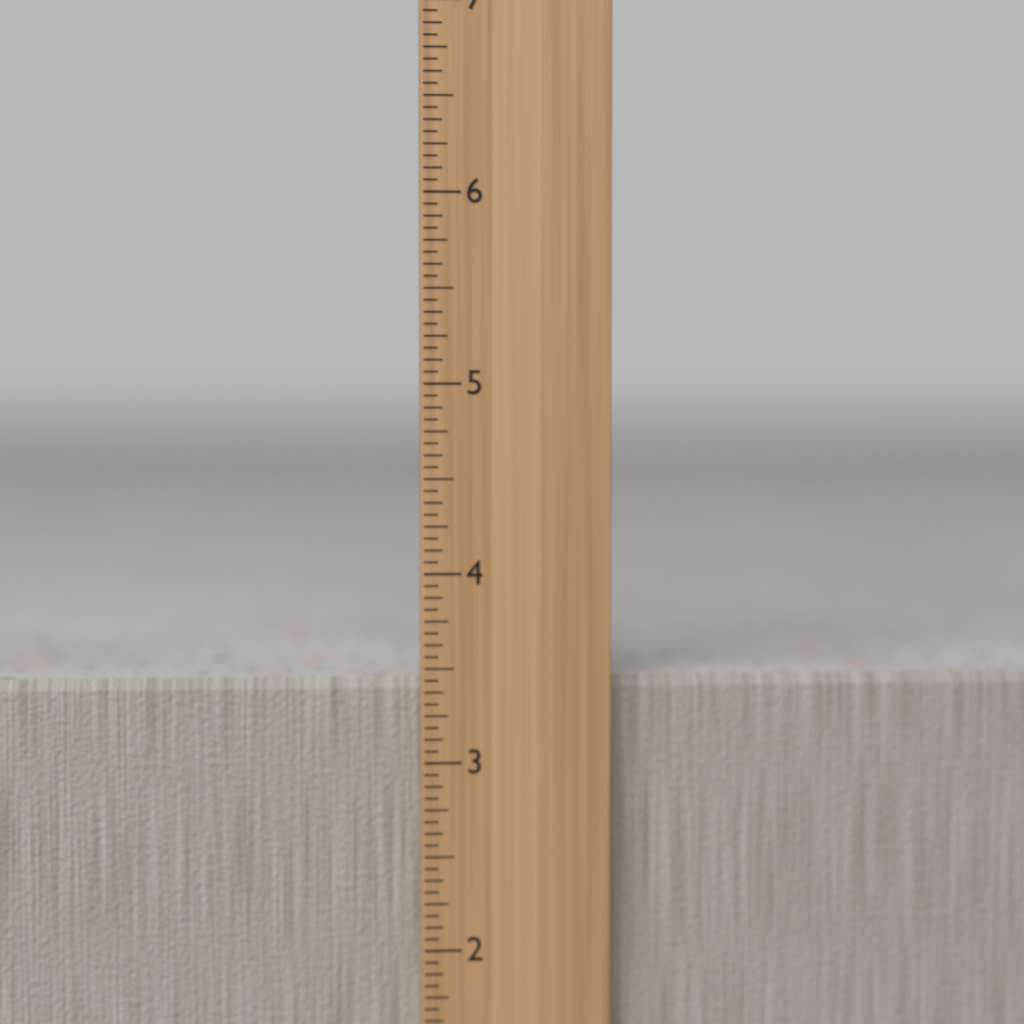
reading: 3.4375 in
